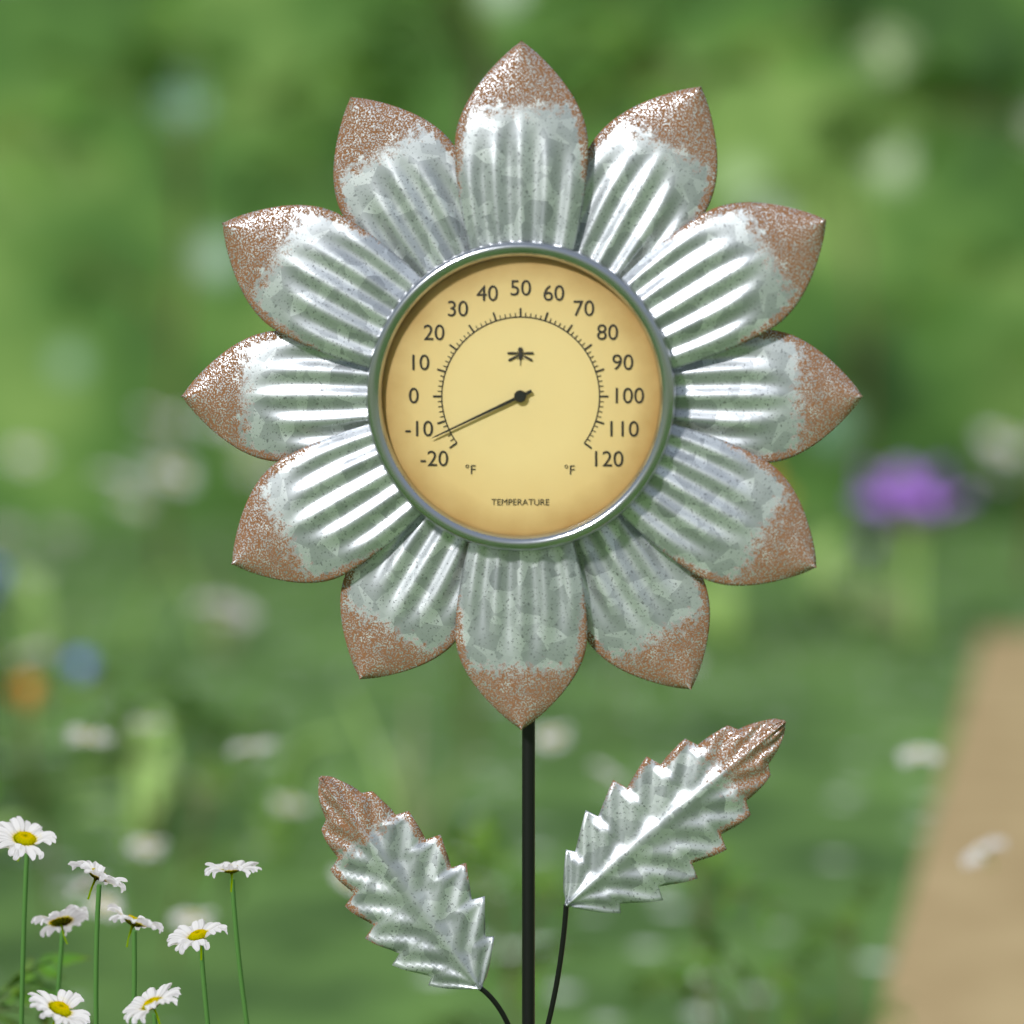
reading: -14 °F
